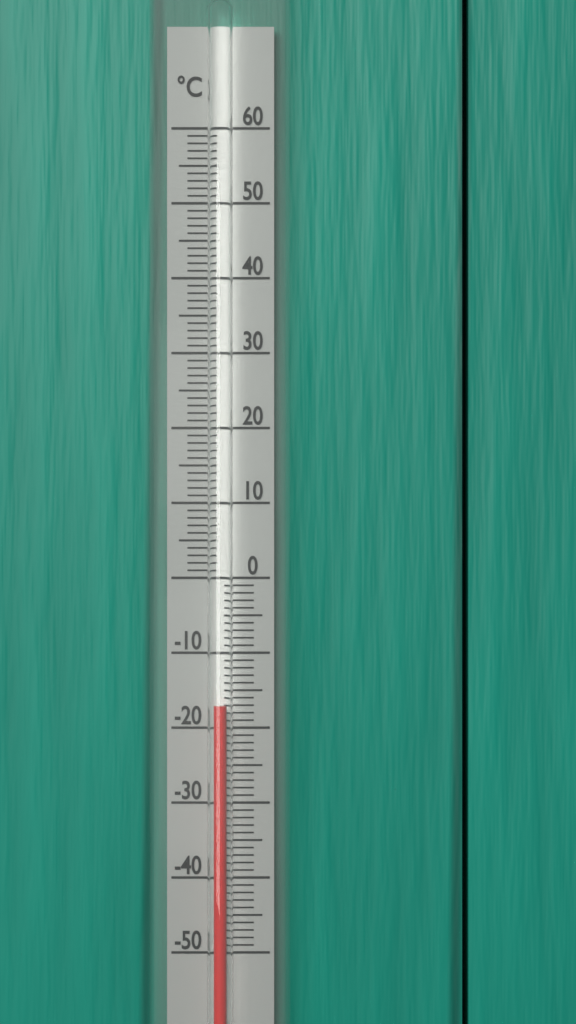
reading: -17 °C
